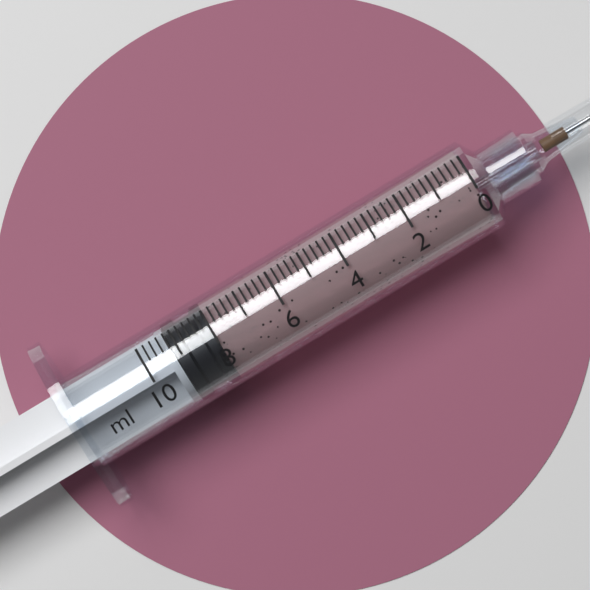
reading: 8.0 ml
